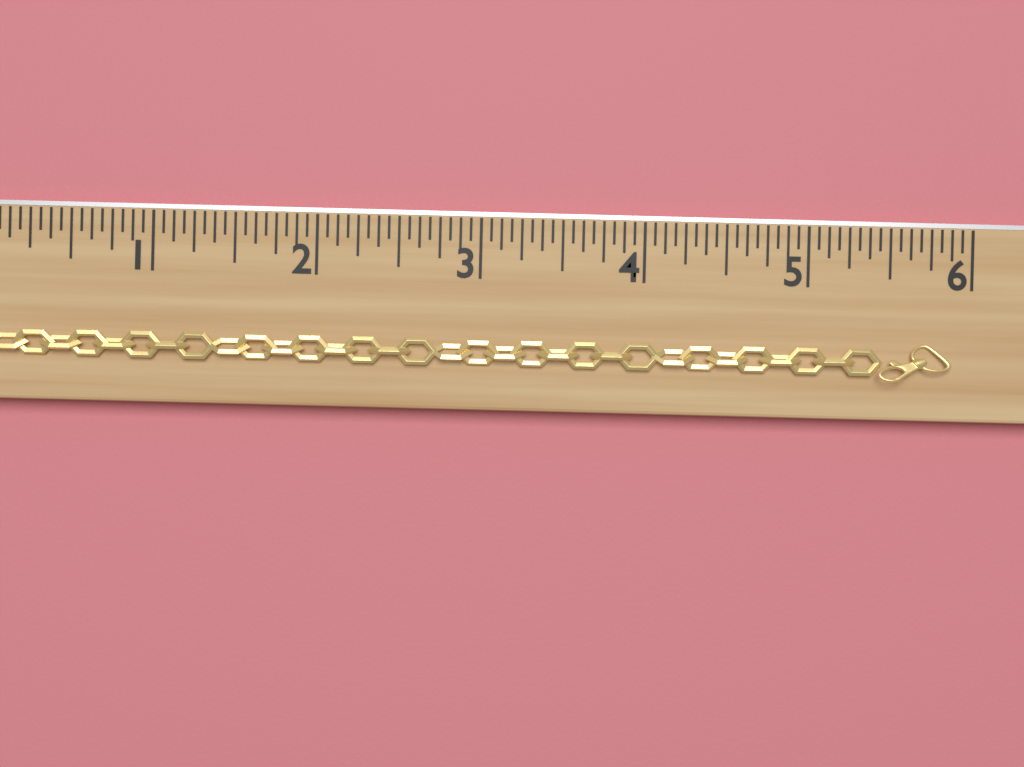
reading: 5.8750 (no unit)
